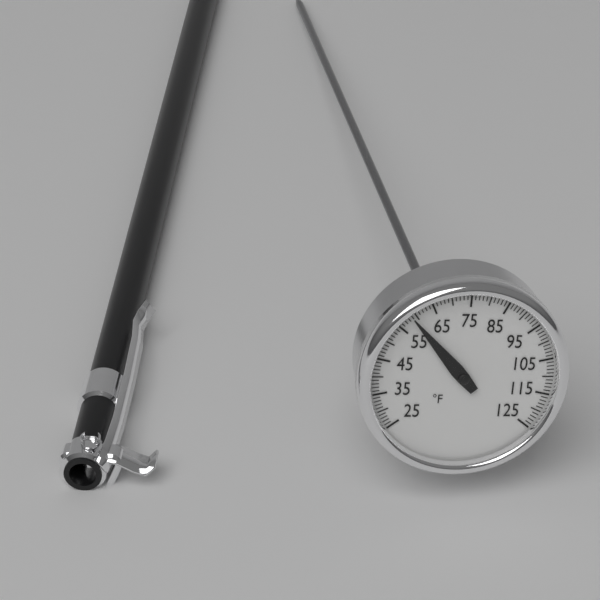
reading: 59 °F
